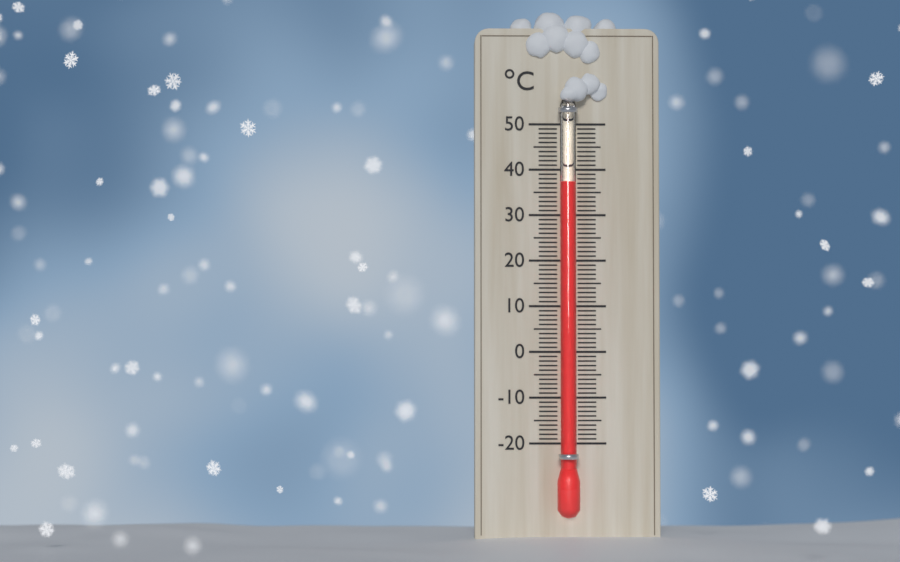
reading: 37 °C
